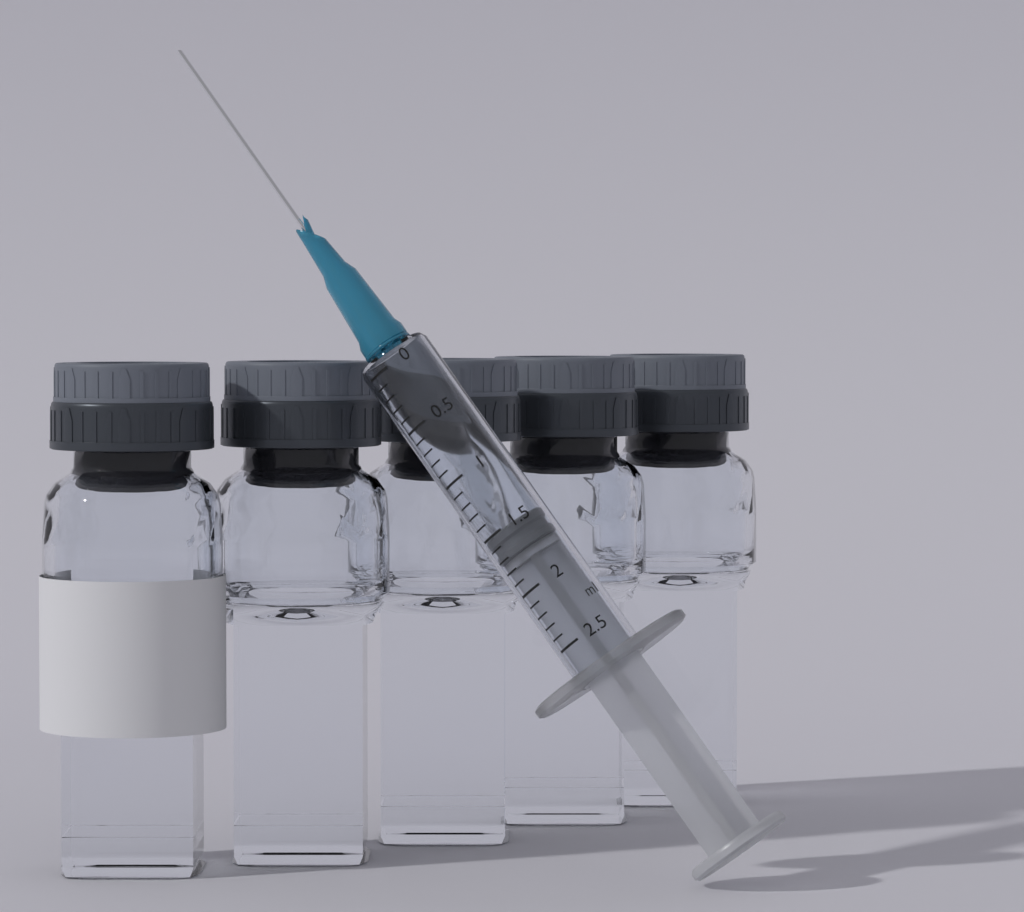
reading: 1.5 ml
